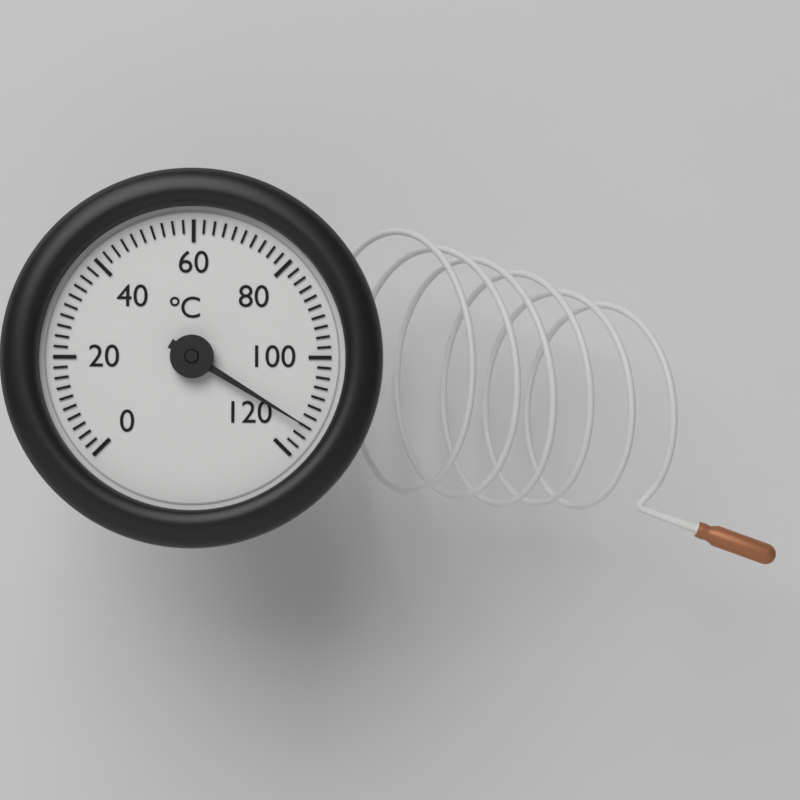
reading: 114 °C
